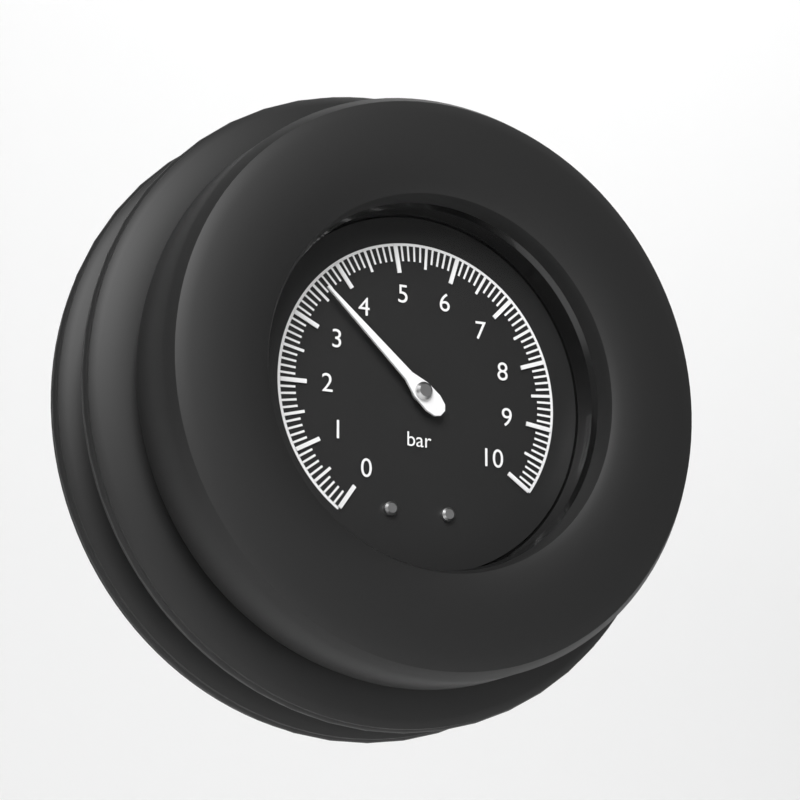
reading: 3.6 bar
